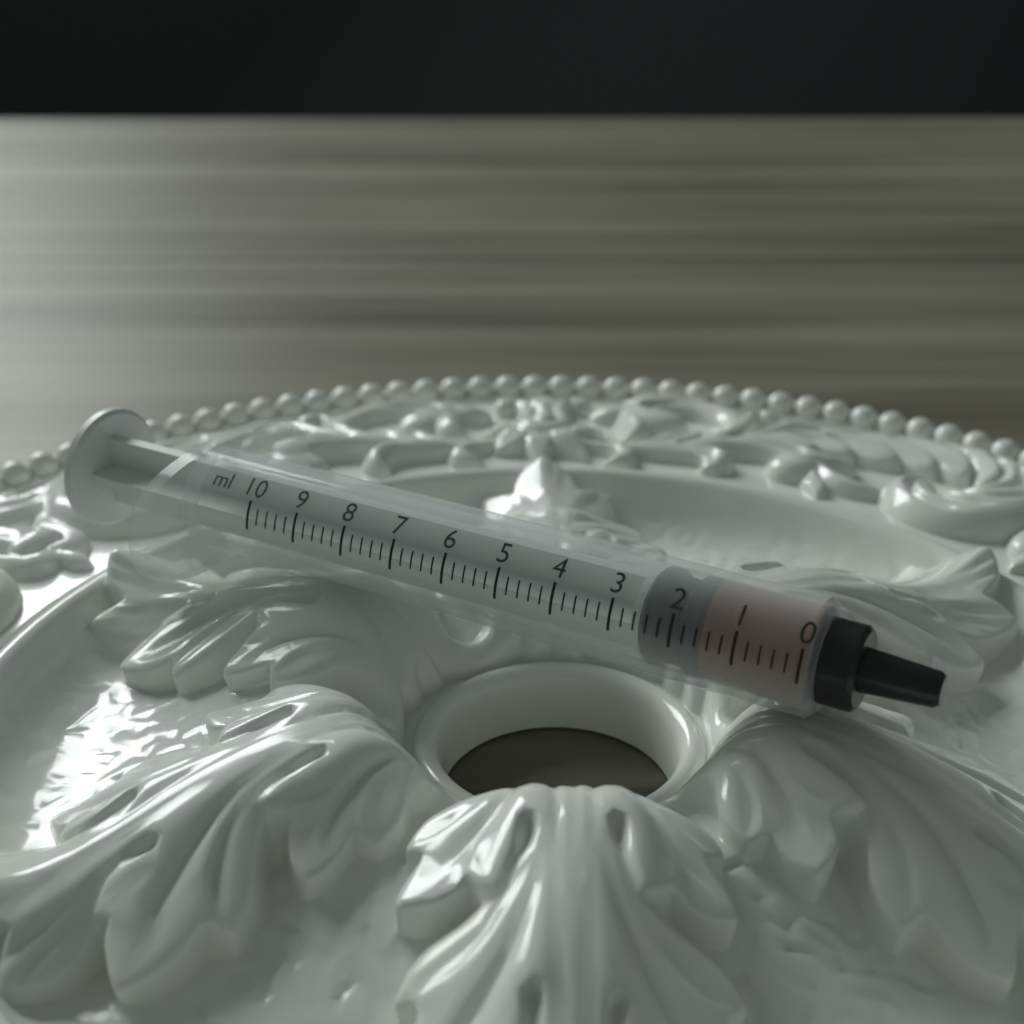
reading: 1.6 ml
